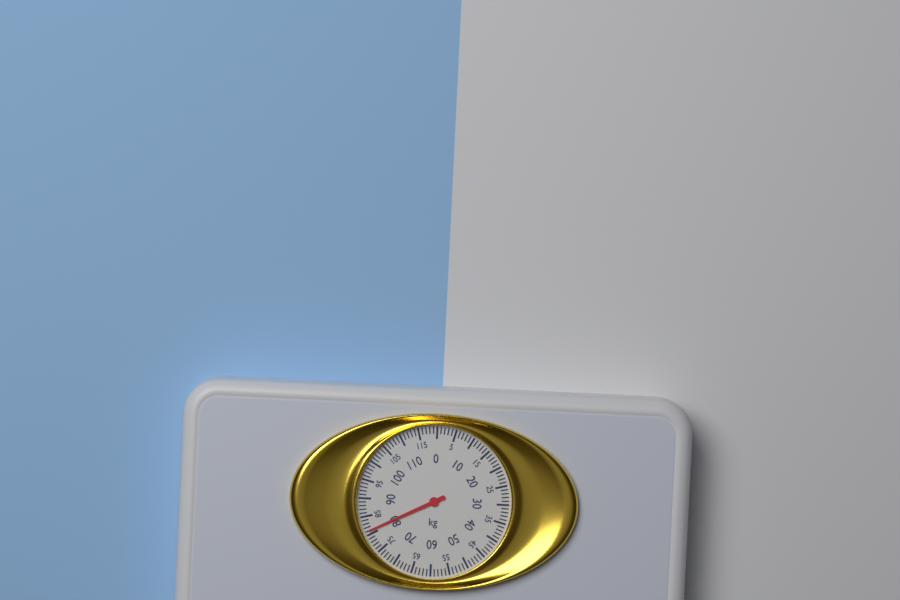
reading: 81 kg
